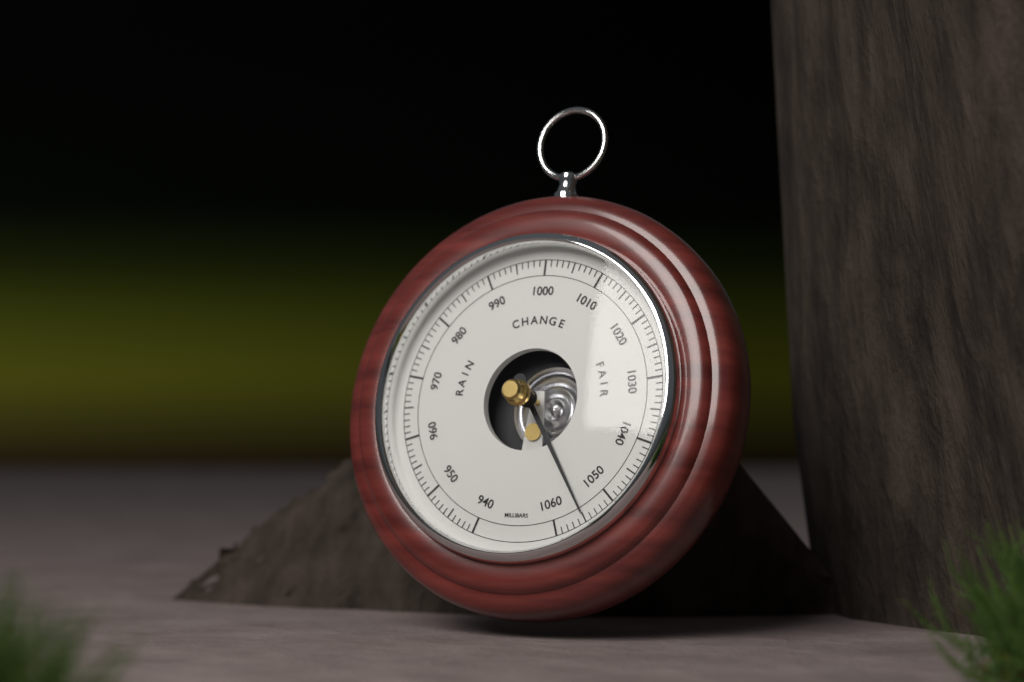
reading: 1055 mbar
